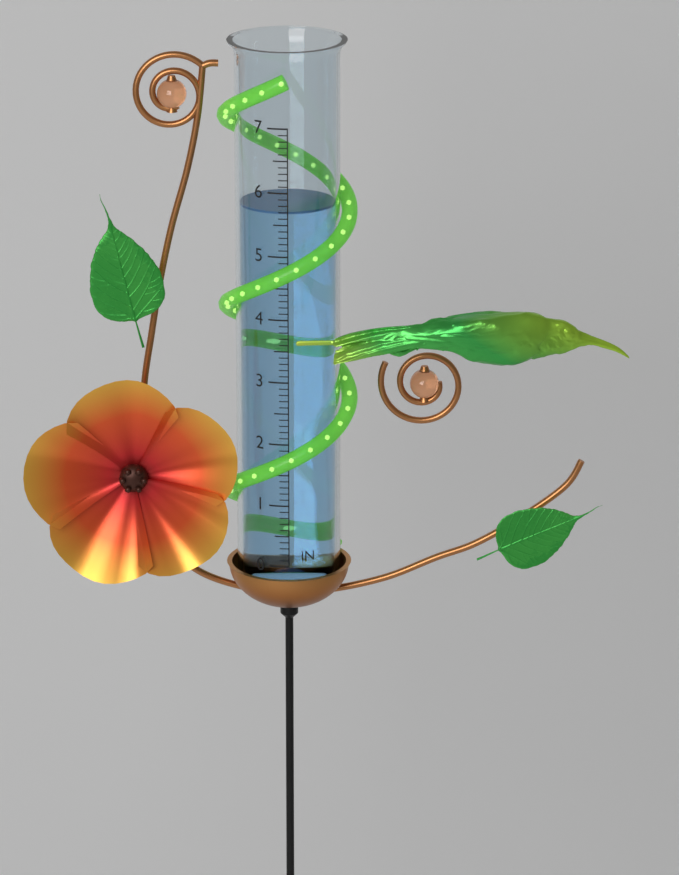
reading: 5.7 in
